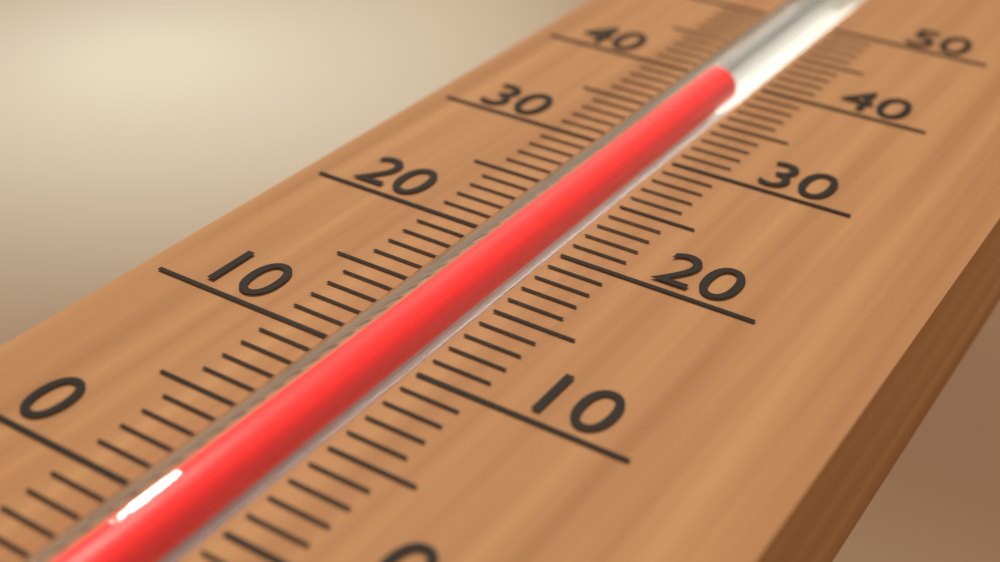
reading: 39 (no unit)
